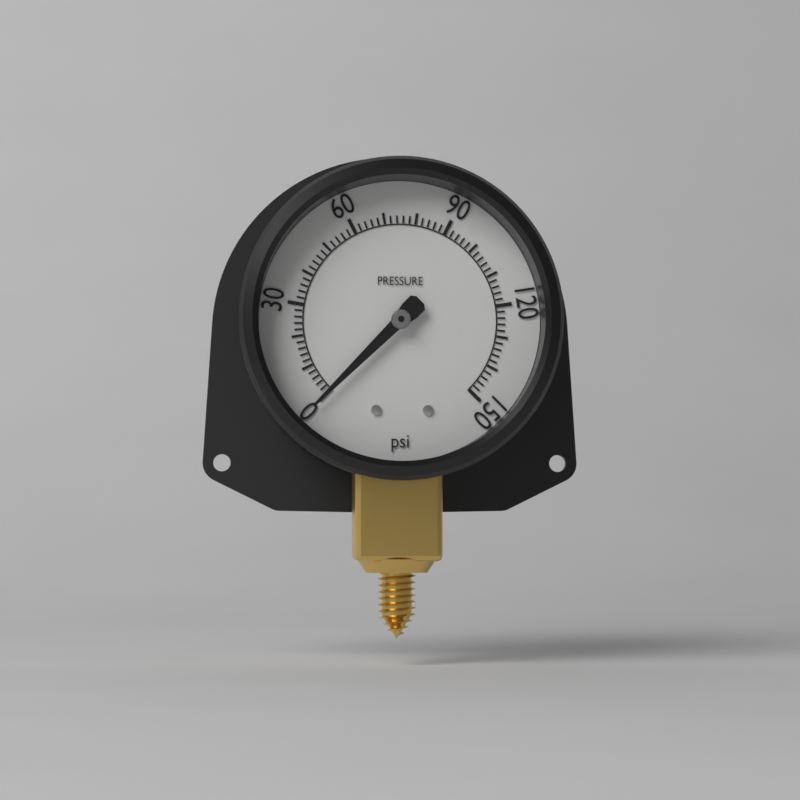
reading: 0 psi
